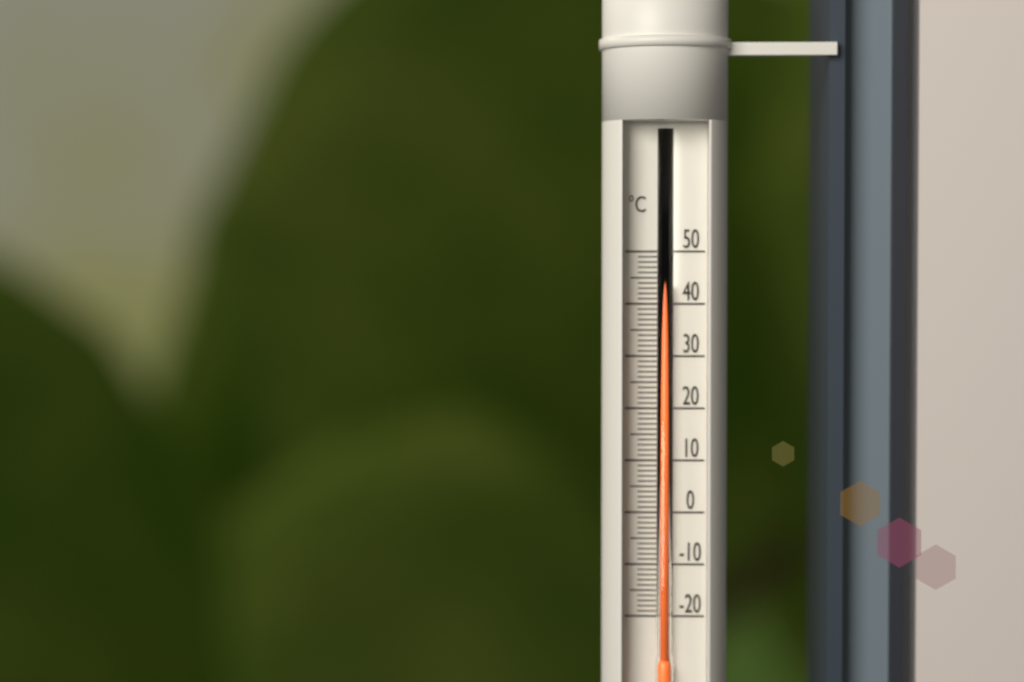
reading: 44 °C
